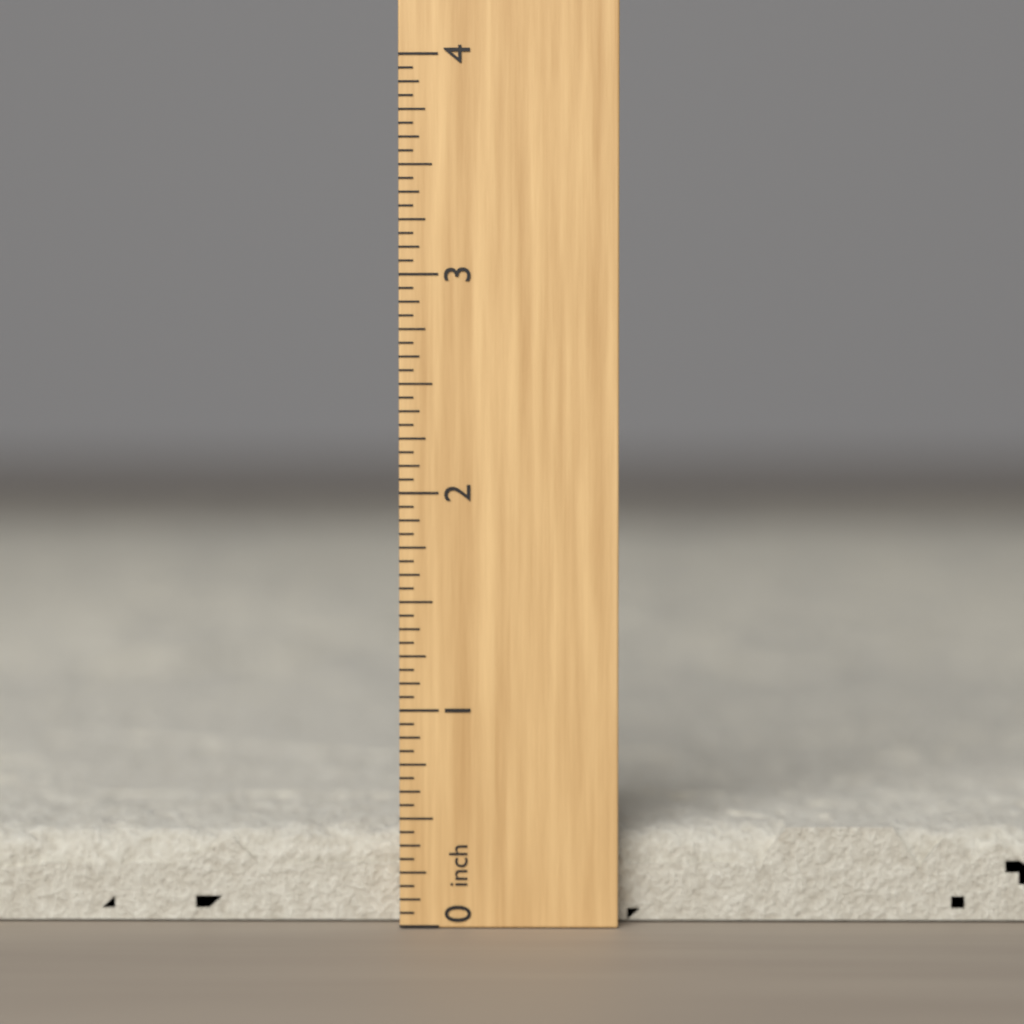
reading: 0.4375 inch
